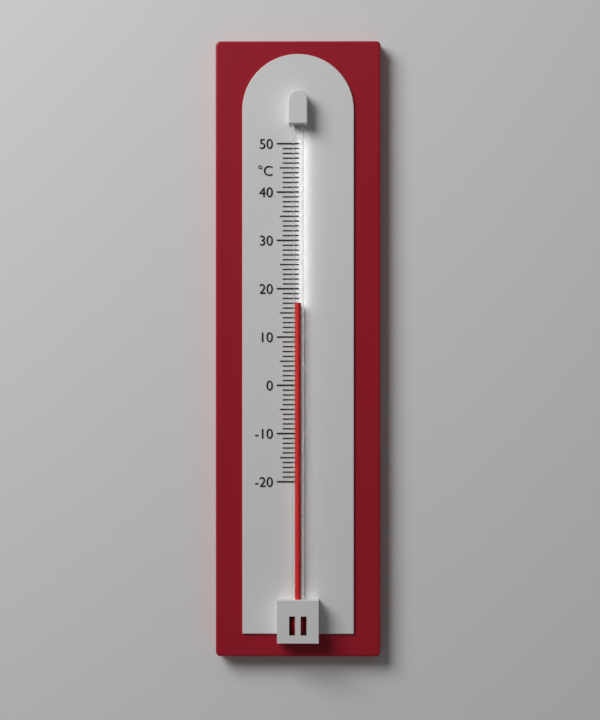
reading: 17 °C
